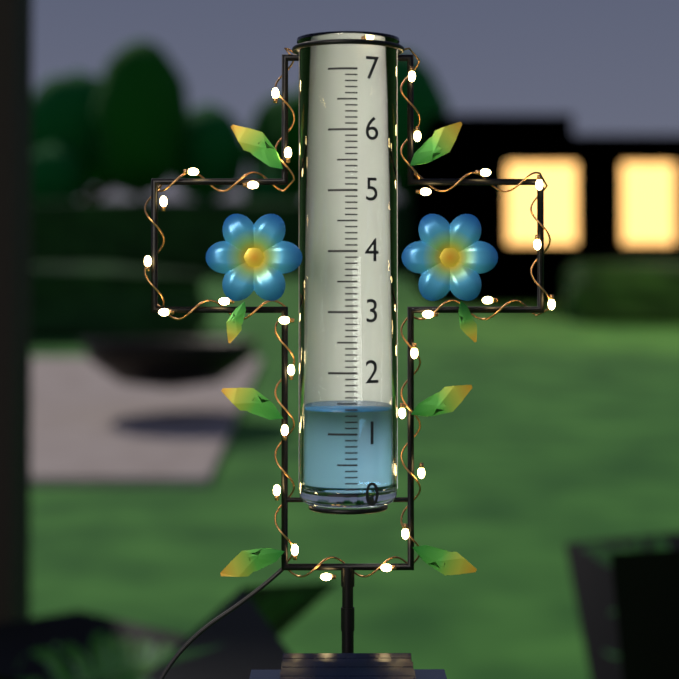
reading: 1.4 (no unit)
